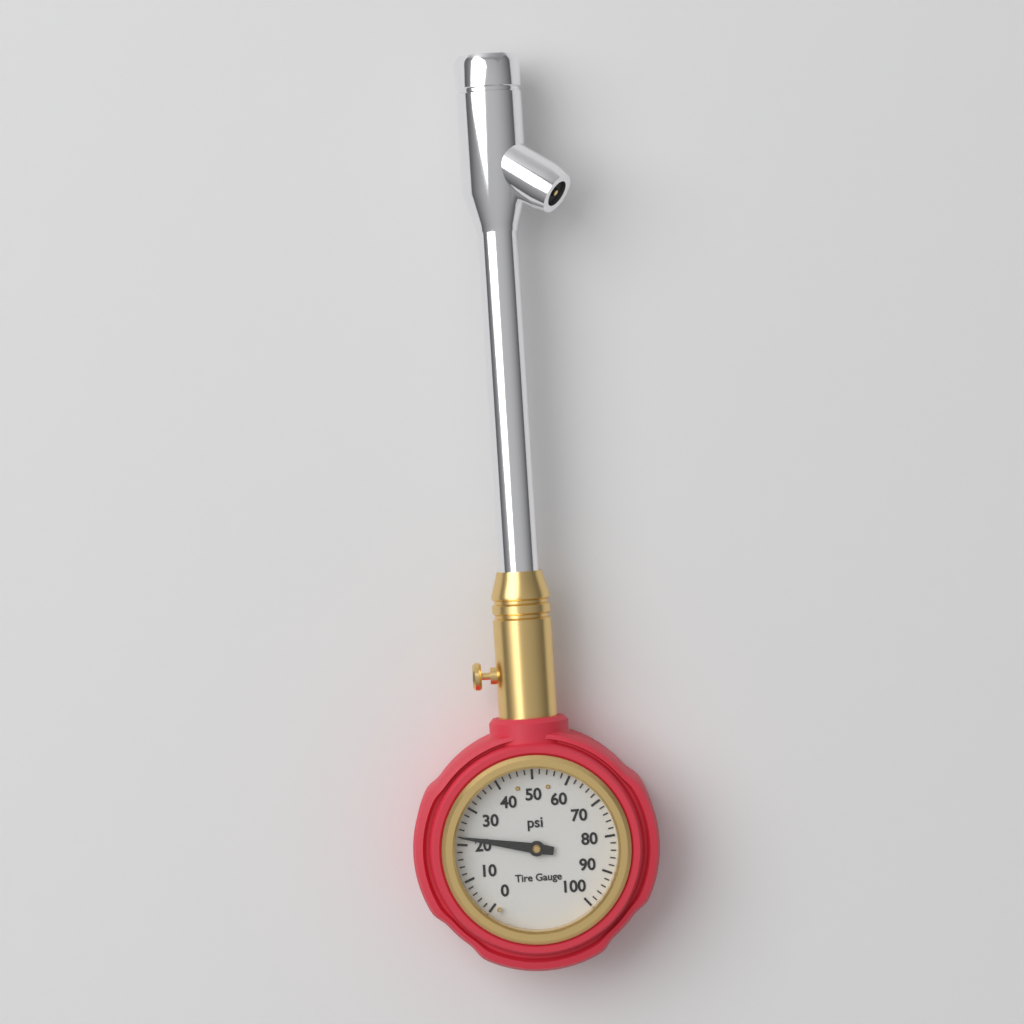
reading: 22 psi
